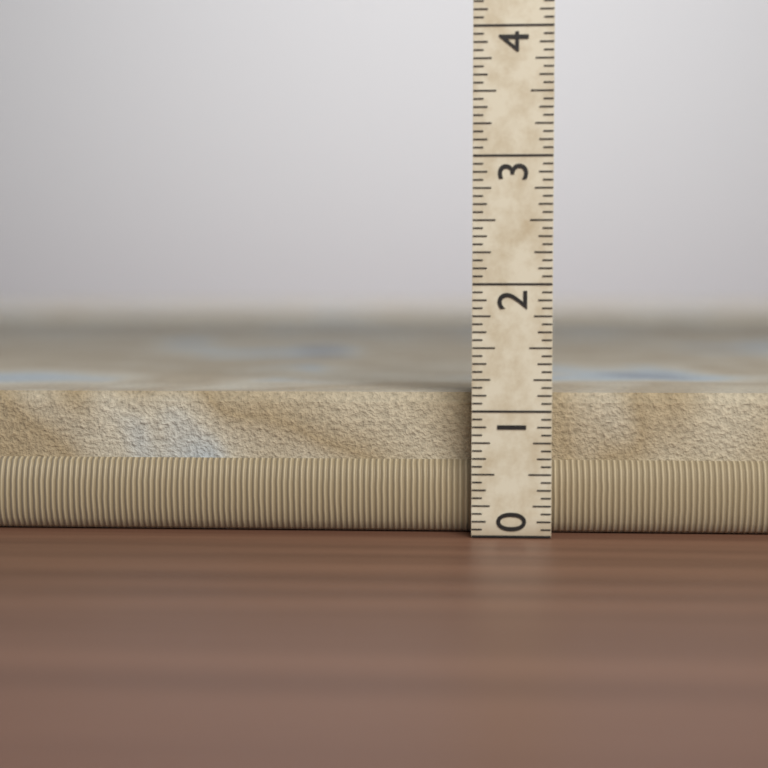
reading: 1.1250 (no unit)
